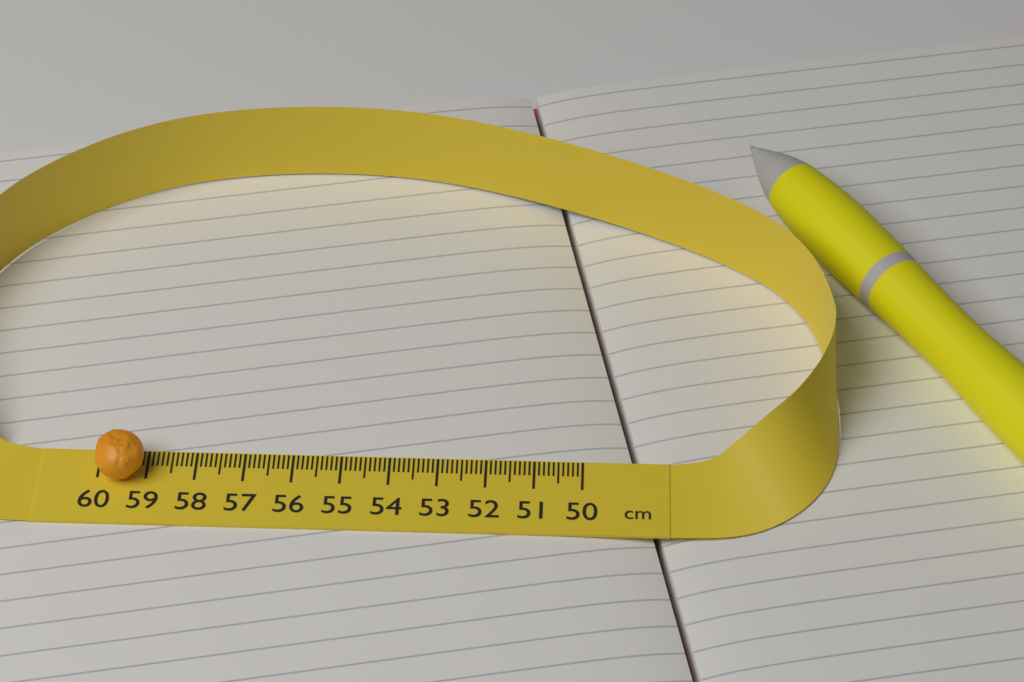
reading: 59.0 cm
